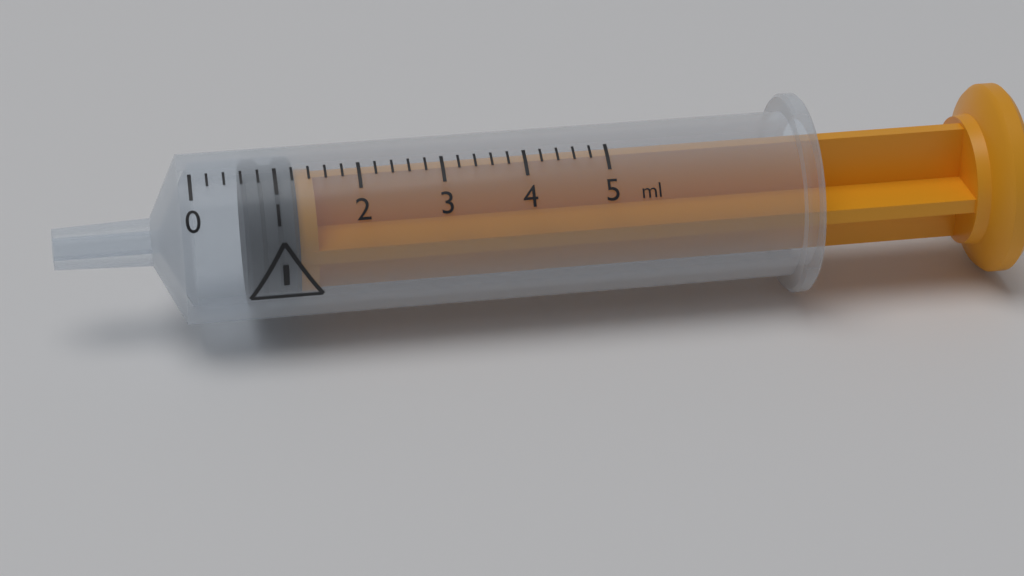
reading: 0.6 ml
